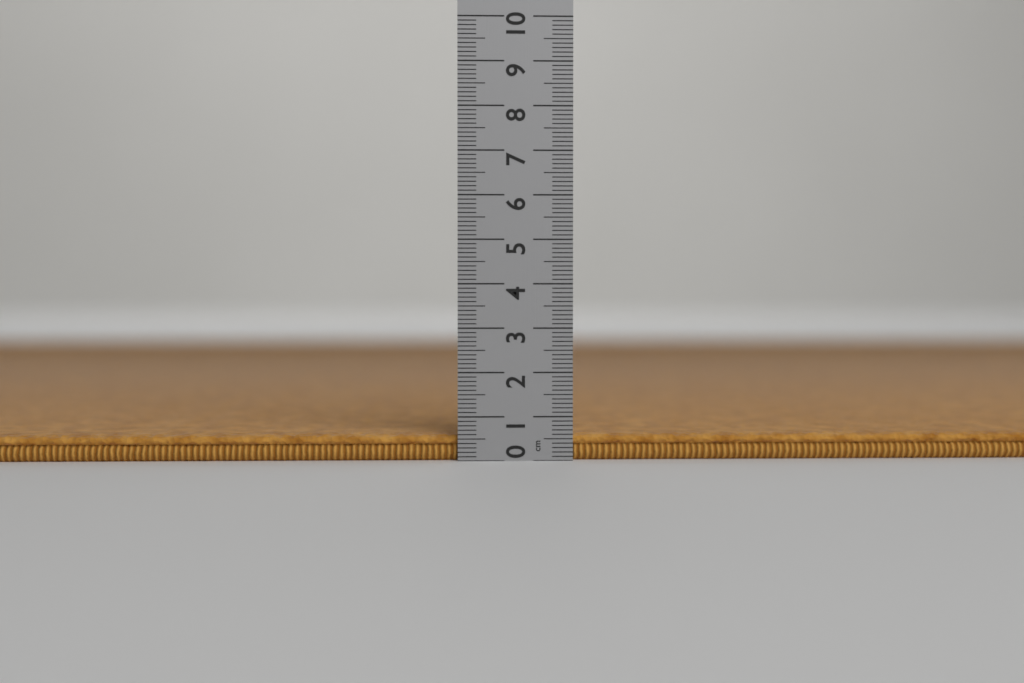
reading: 0.6 cm
